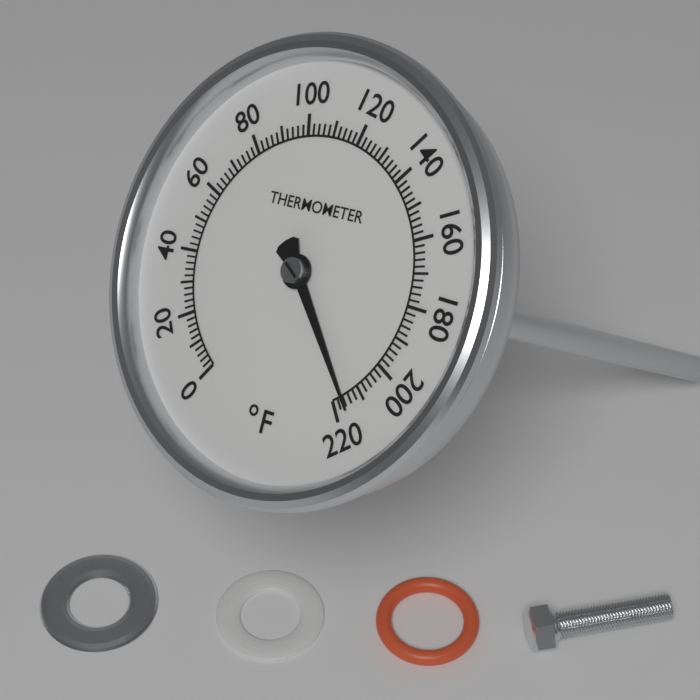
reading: 216 °F
